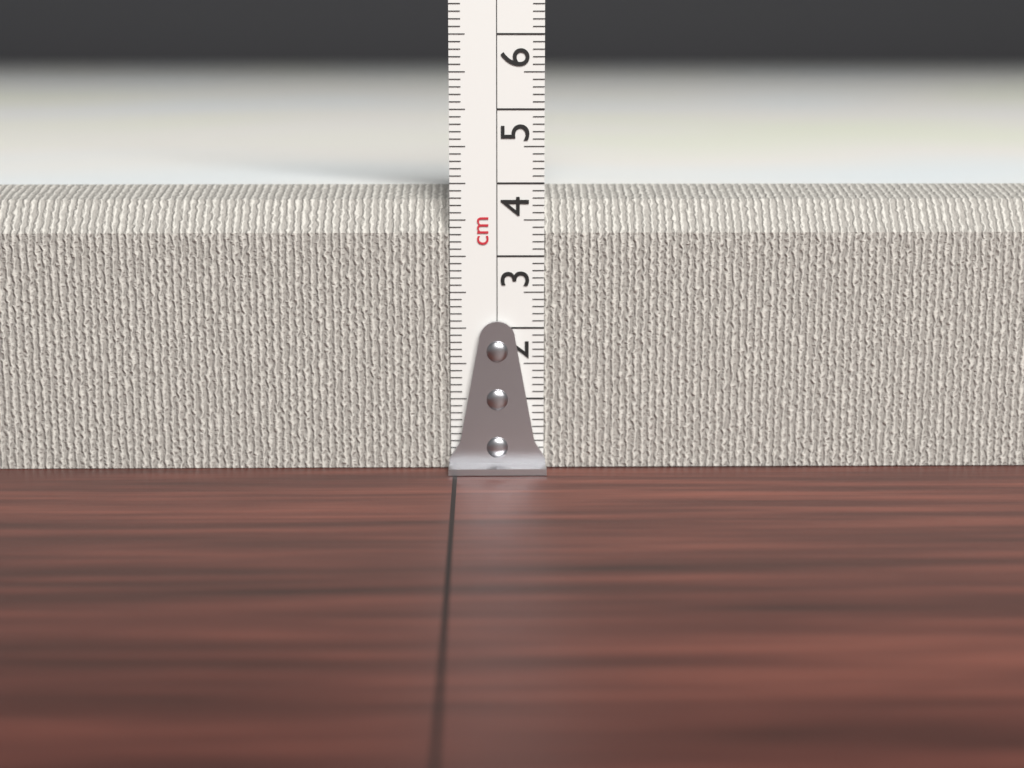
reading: 3.9 cm
